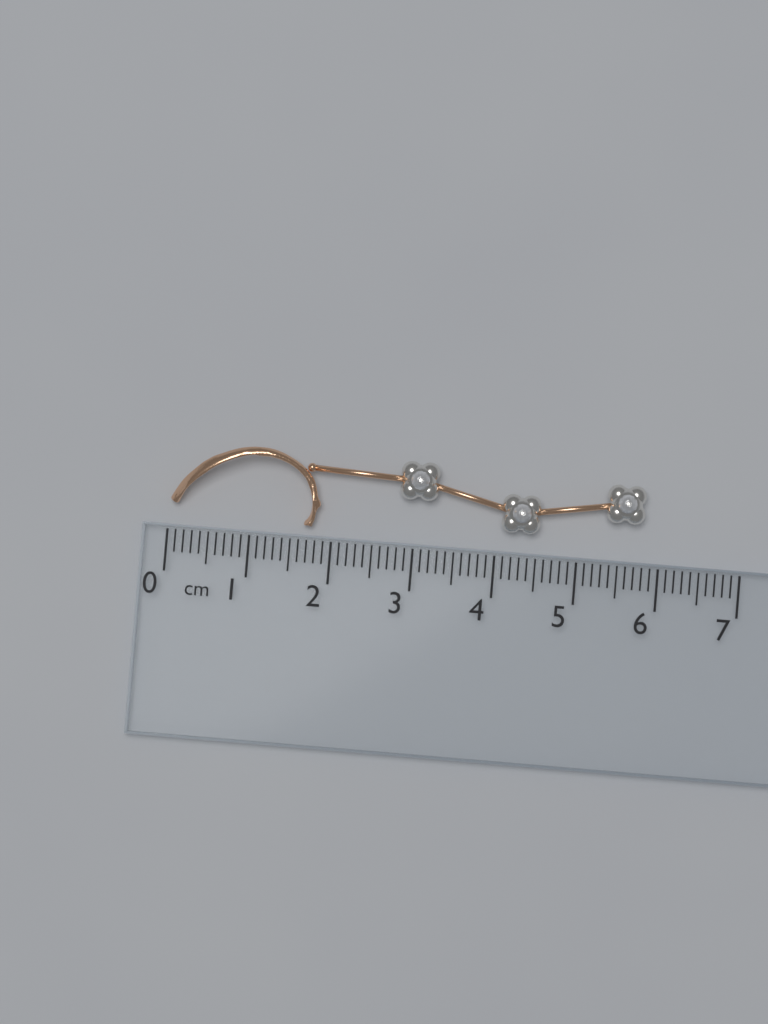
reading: 5.8 cm
